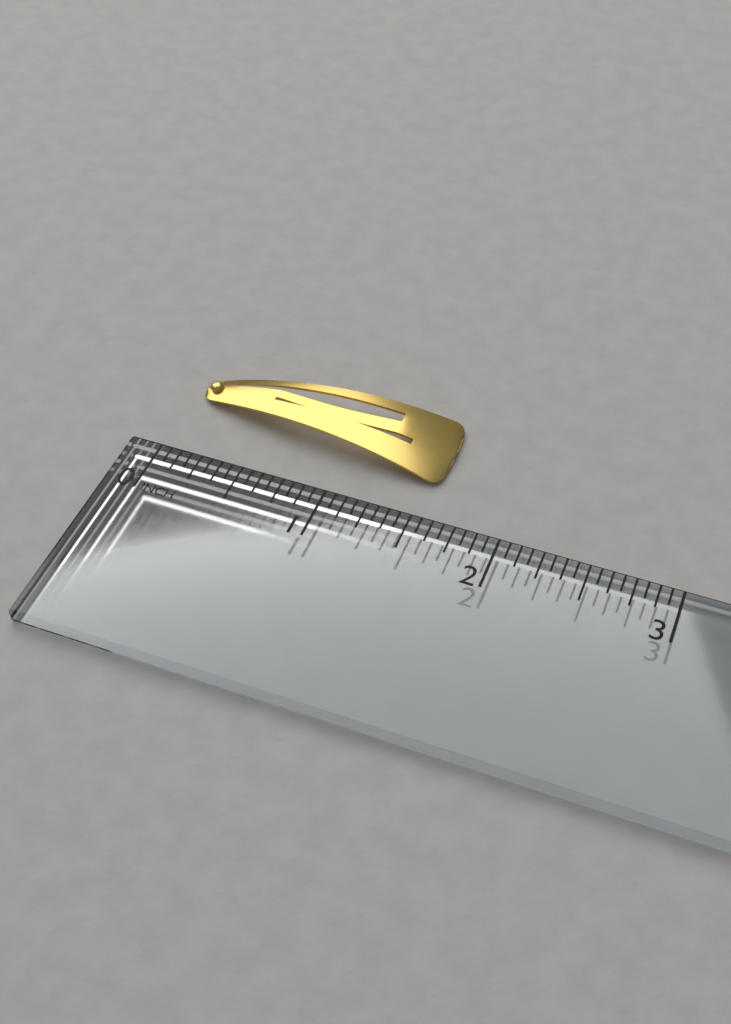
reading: 1.5625 in
